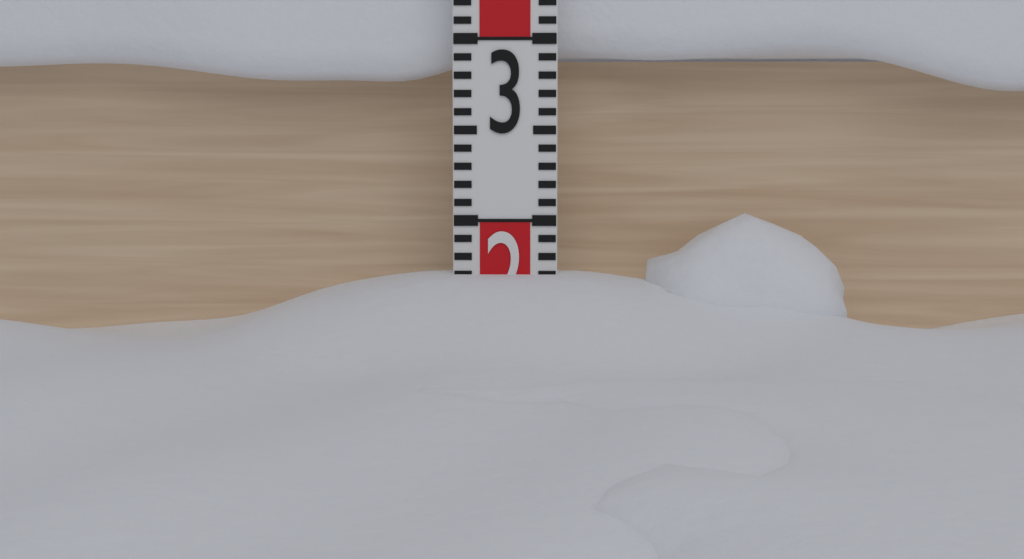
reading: 1.7 (no unit)
